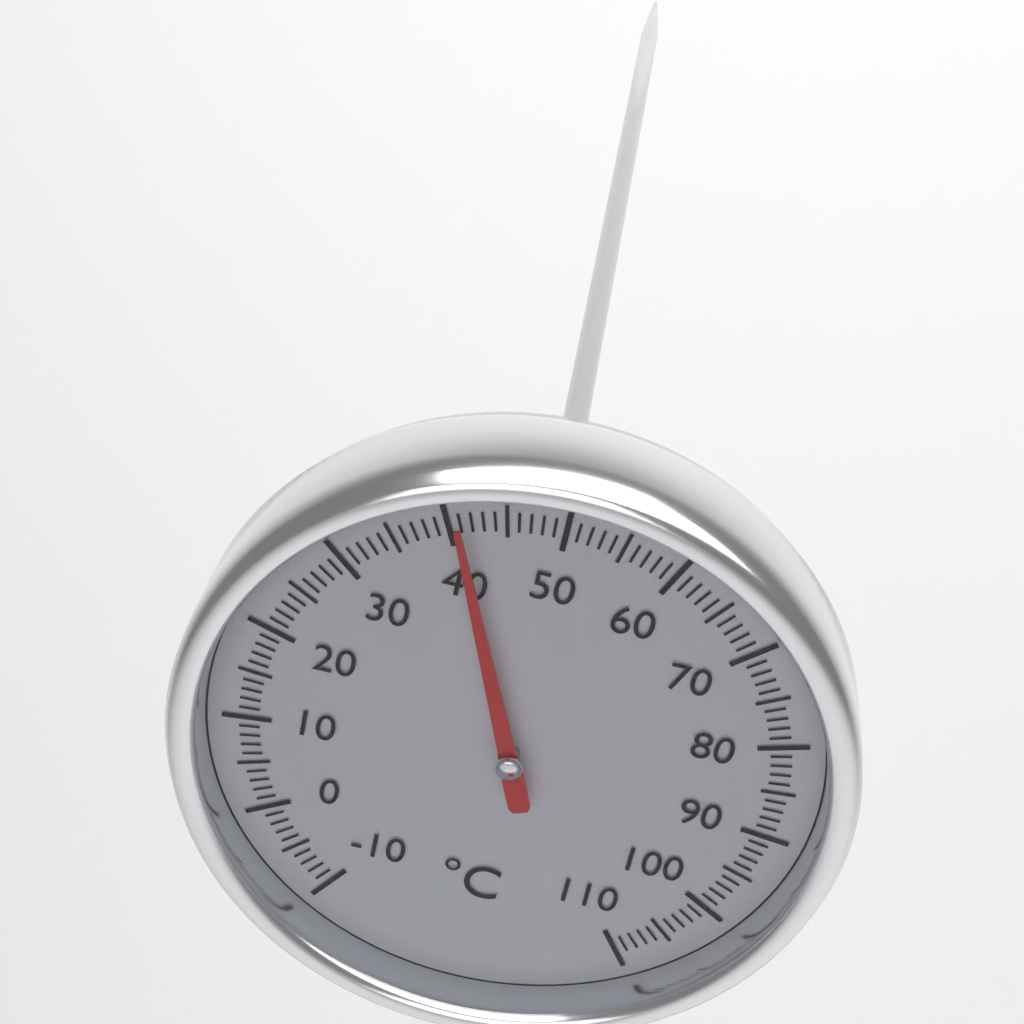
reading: 41 °C
